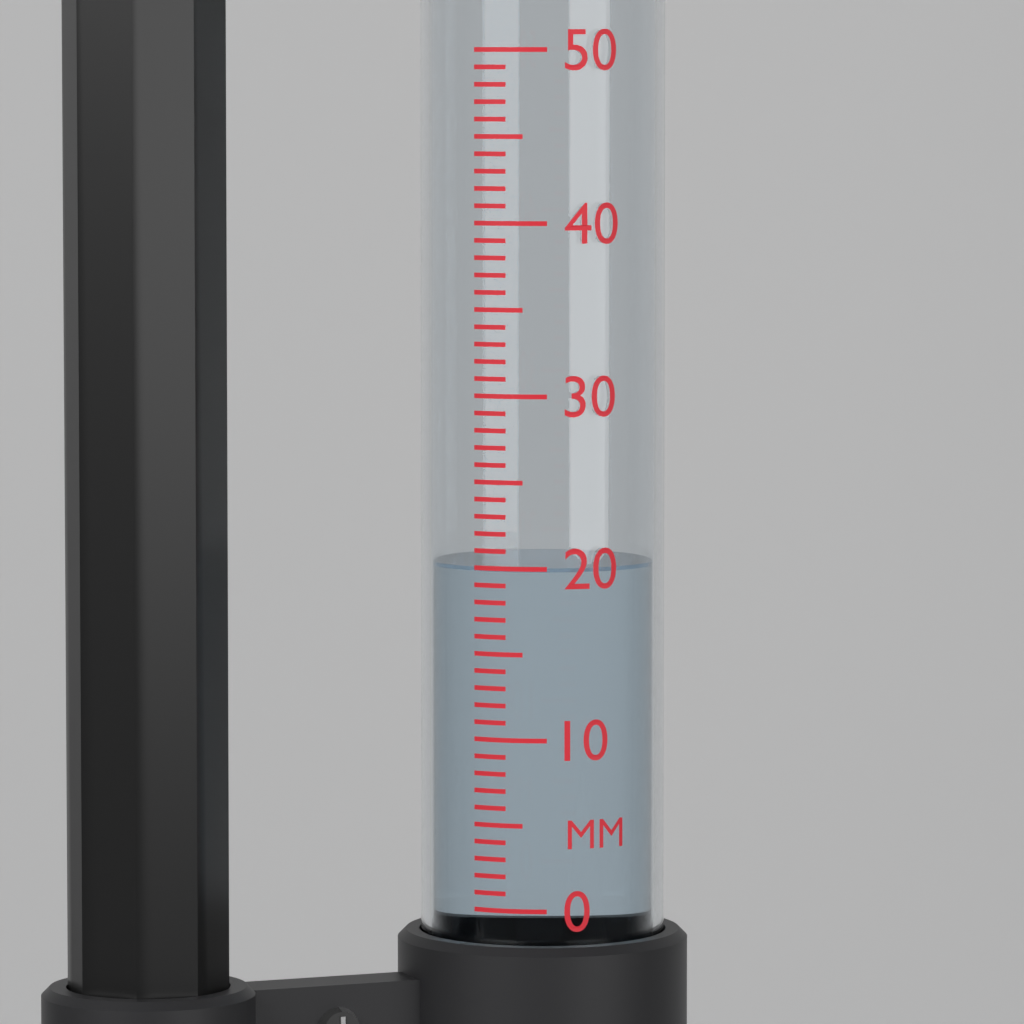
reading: 20 mm
